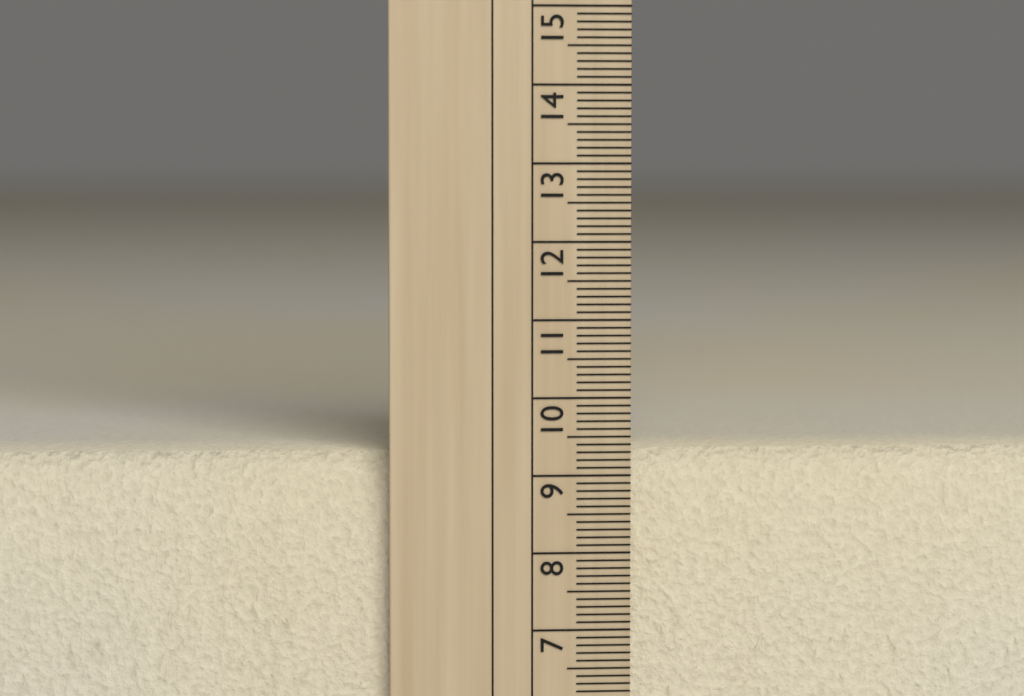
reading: 9.3 cm
